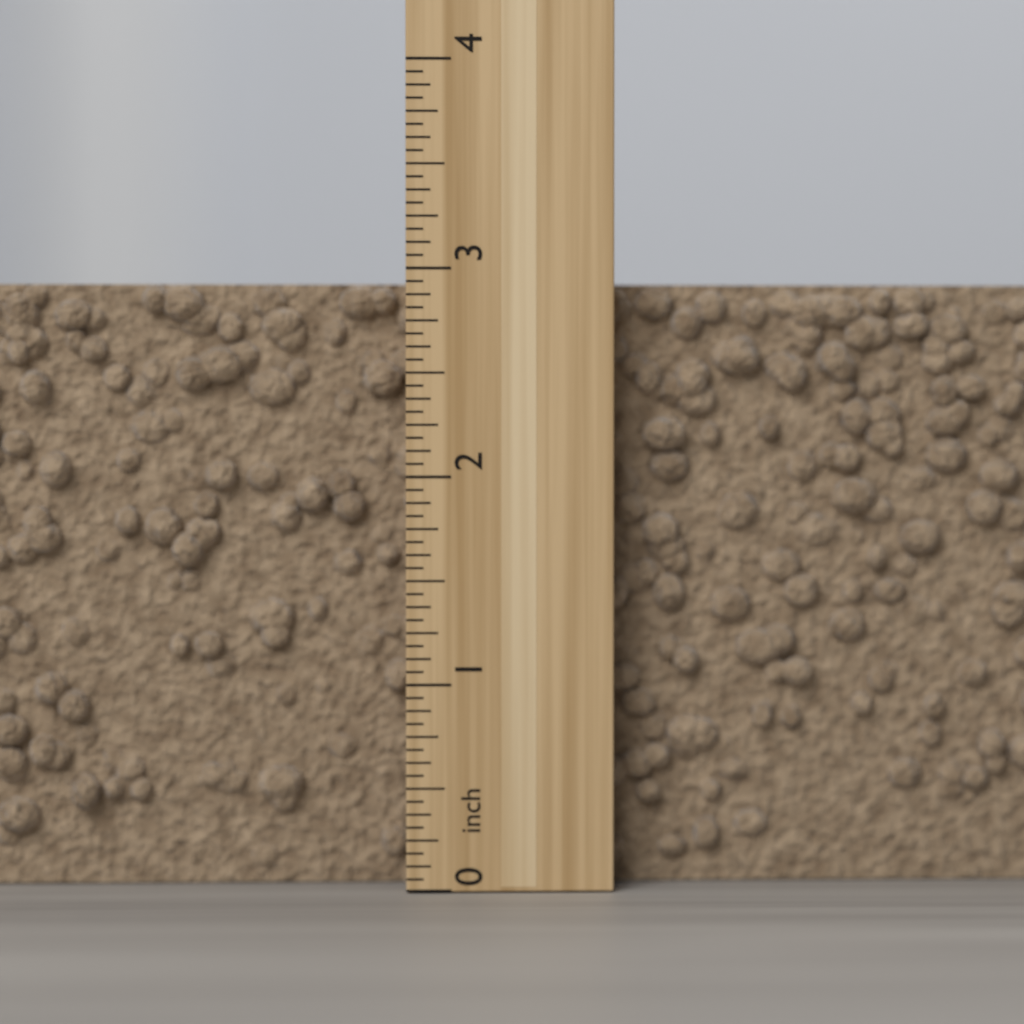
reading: 2.9375 inch
